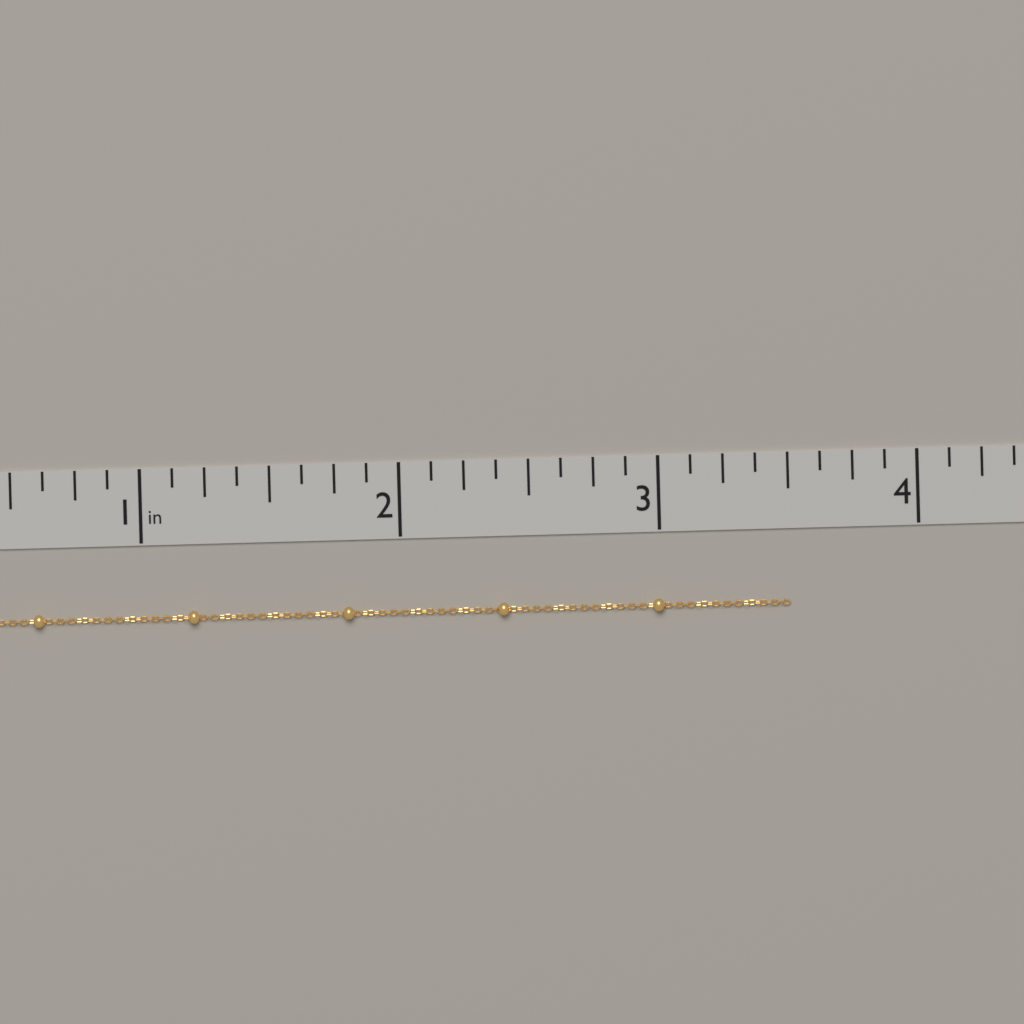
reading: 3.500 in
